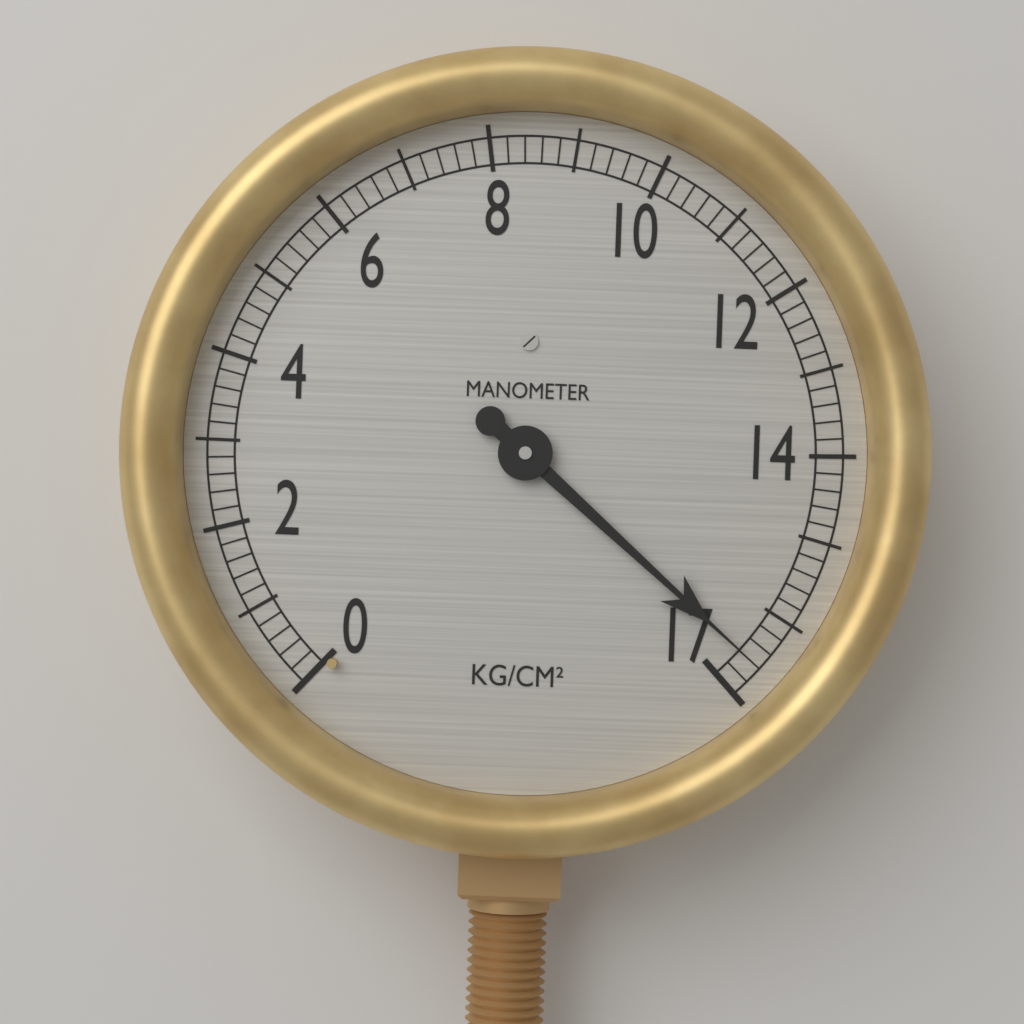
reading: 16.6 kg/cm²
